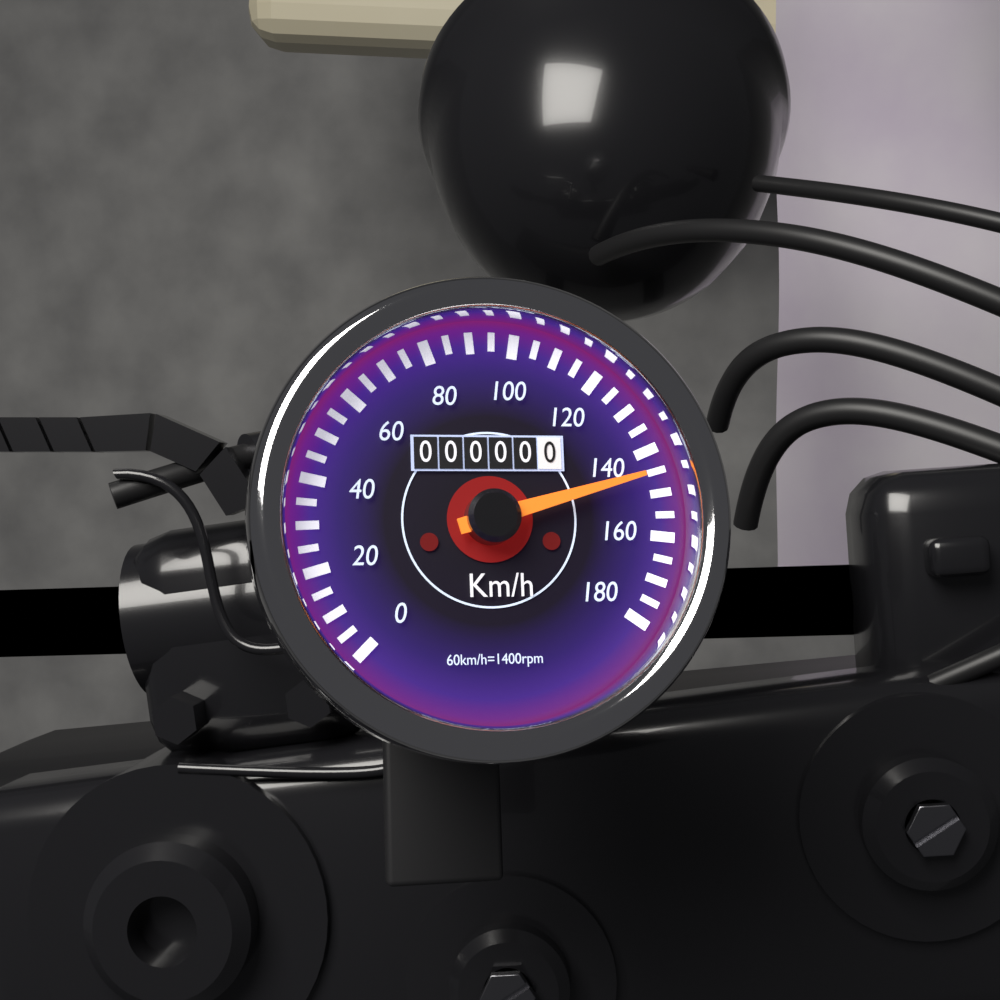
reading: 145 km/h
